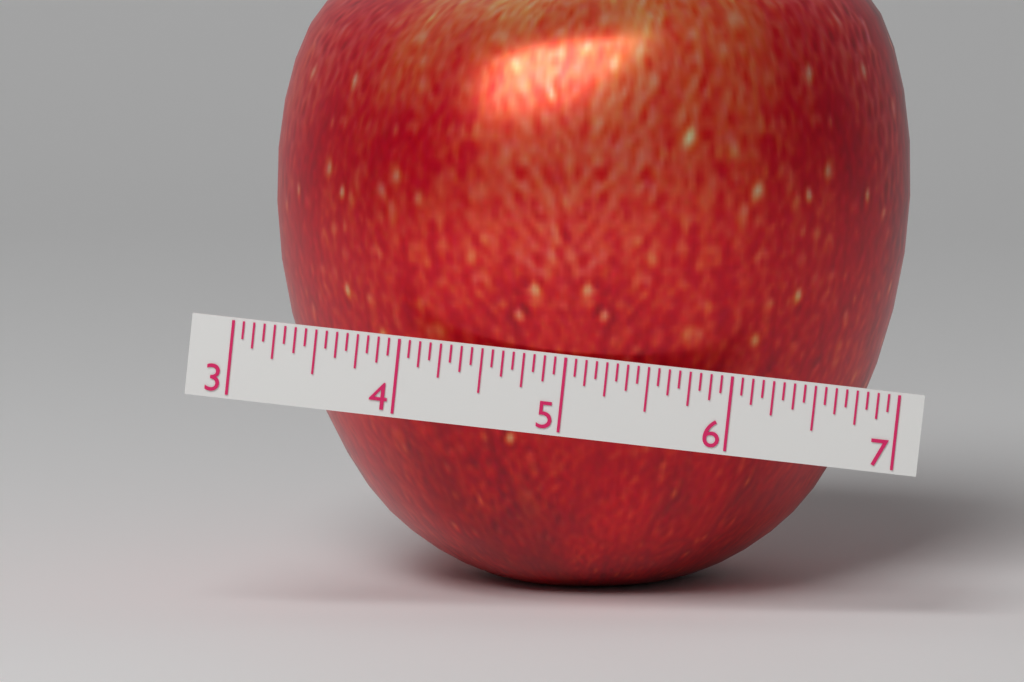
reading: 6.9375 (no unit)
